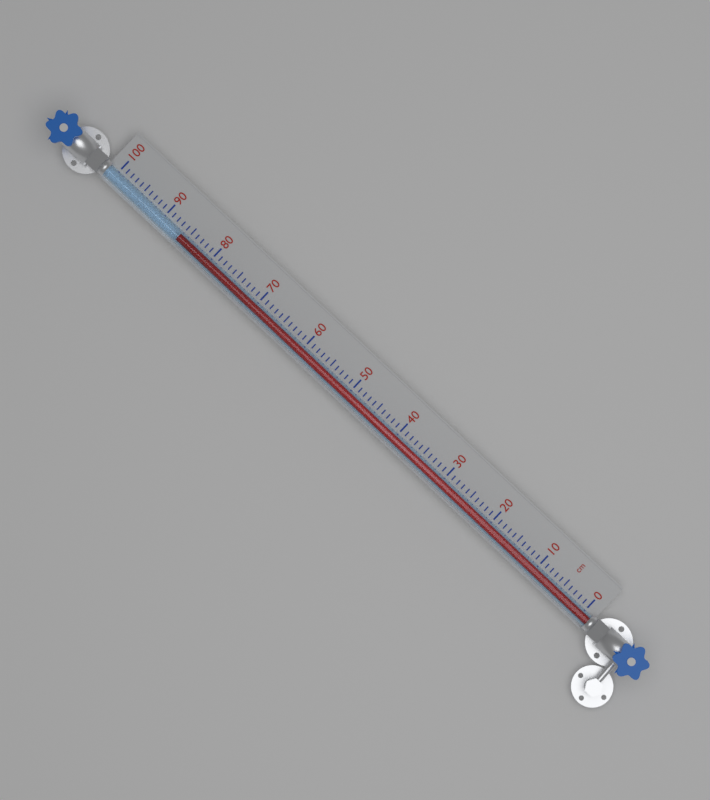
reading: 86 cm
